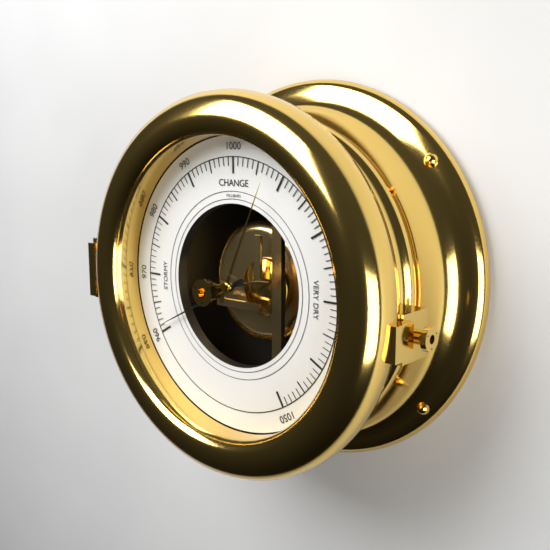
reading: 961 mbar
